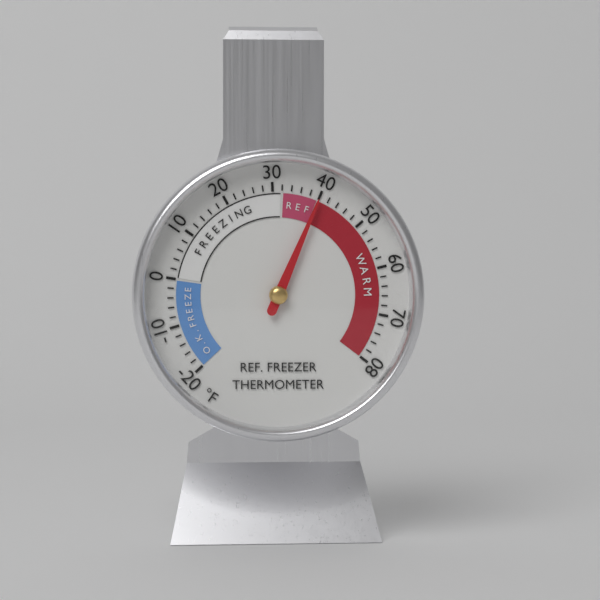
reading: 40 °F
